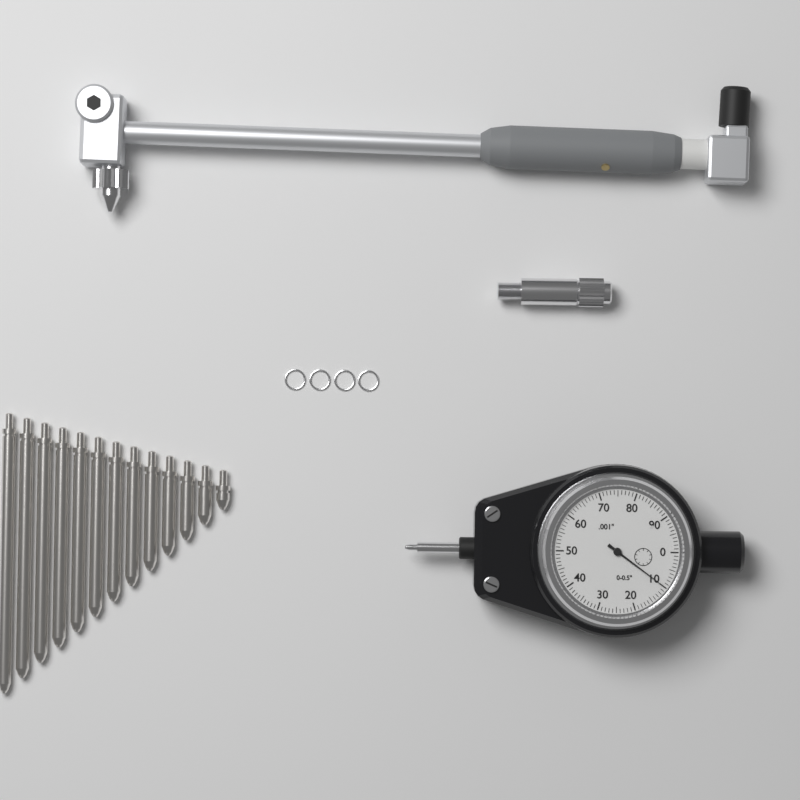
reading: 0.010 in
